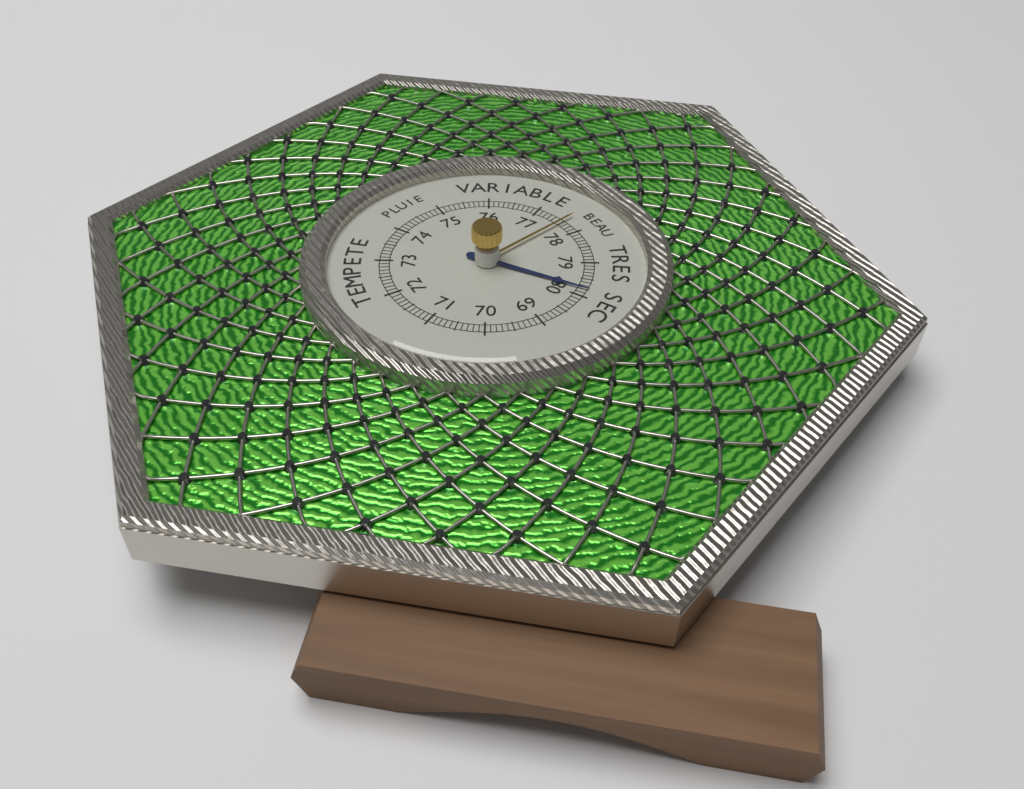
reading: 79.8 (no unit)
